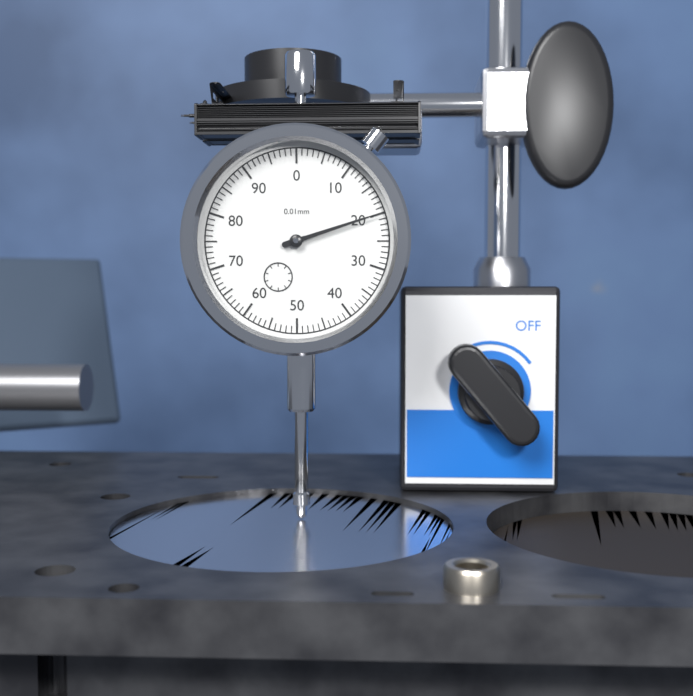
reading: 20 0.01mm
